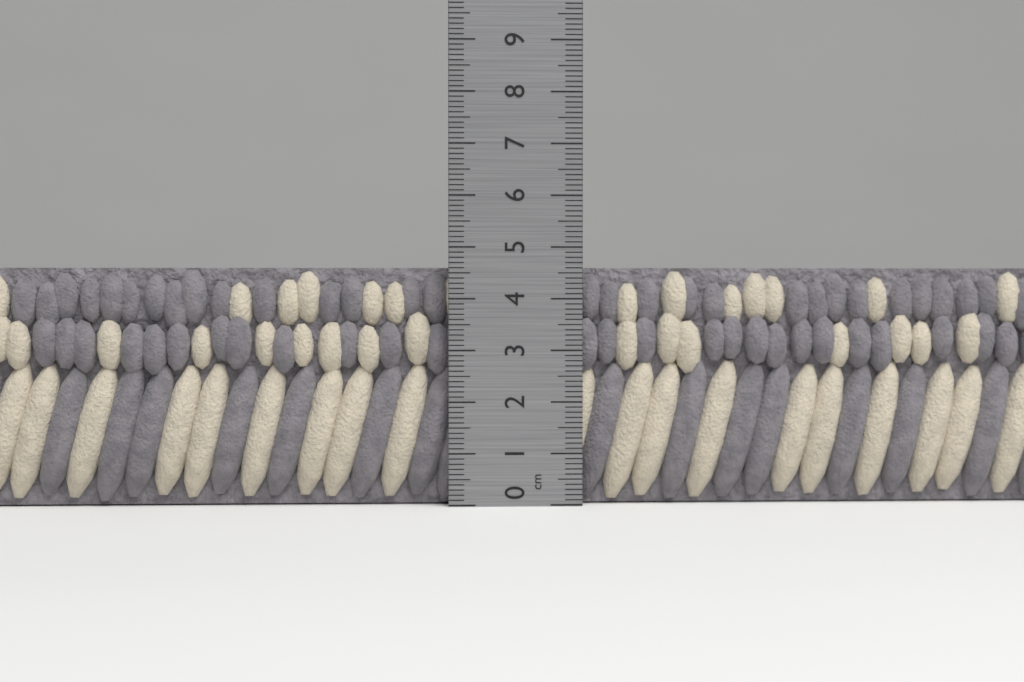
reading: 4.6 cm
